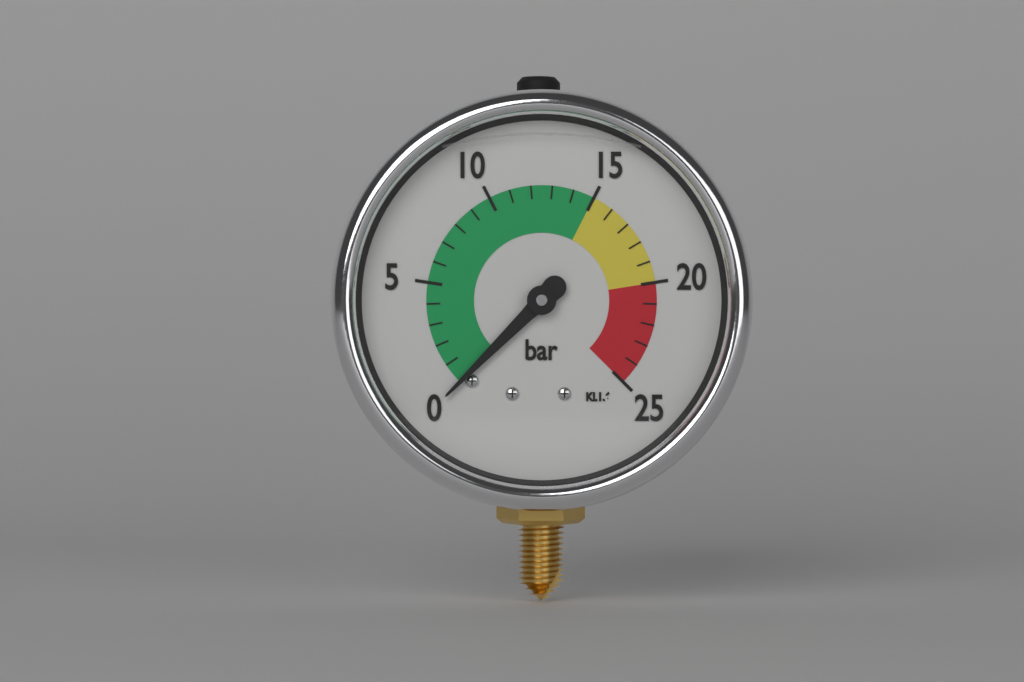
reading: 0 bar
